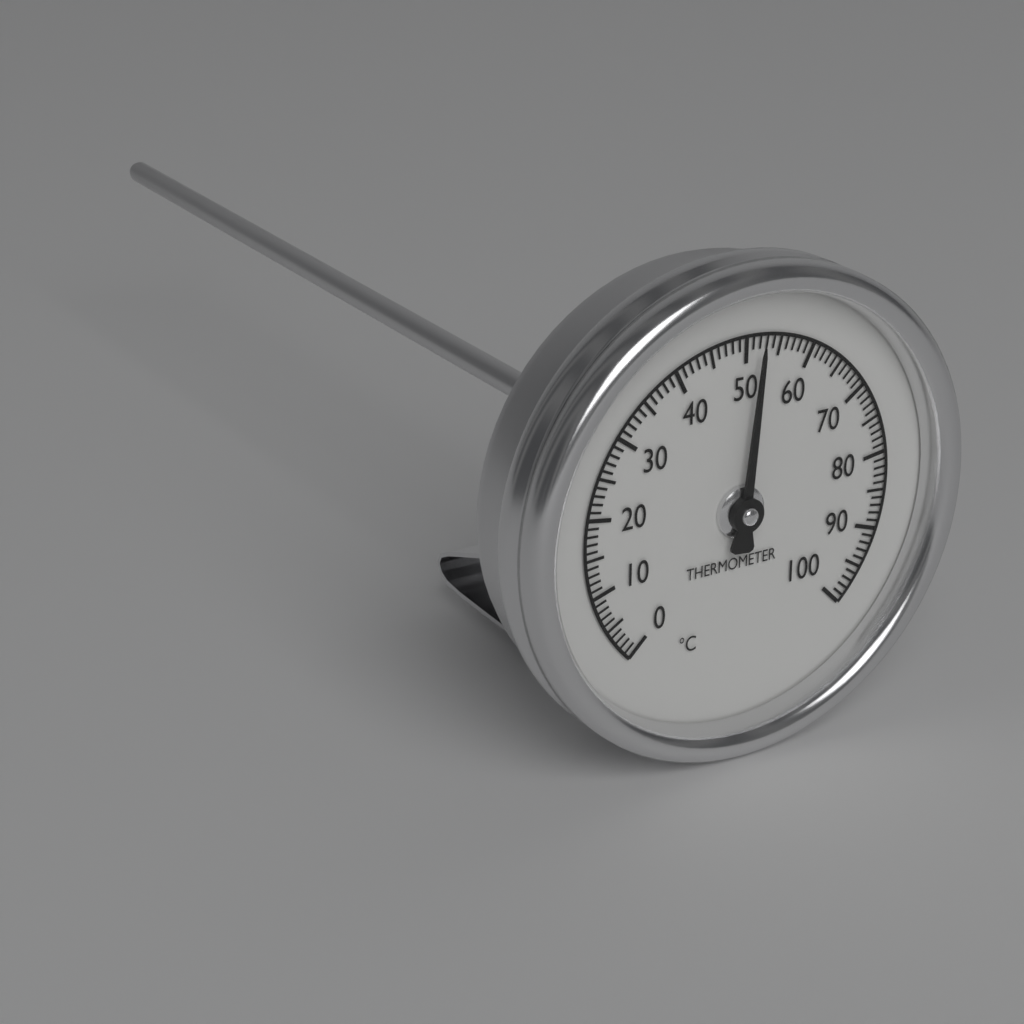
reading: 52 °C
